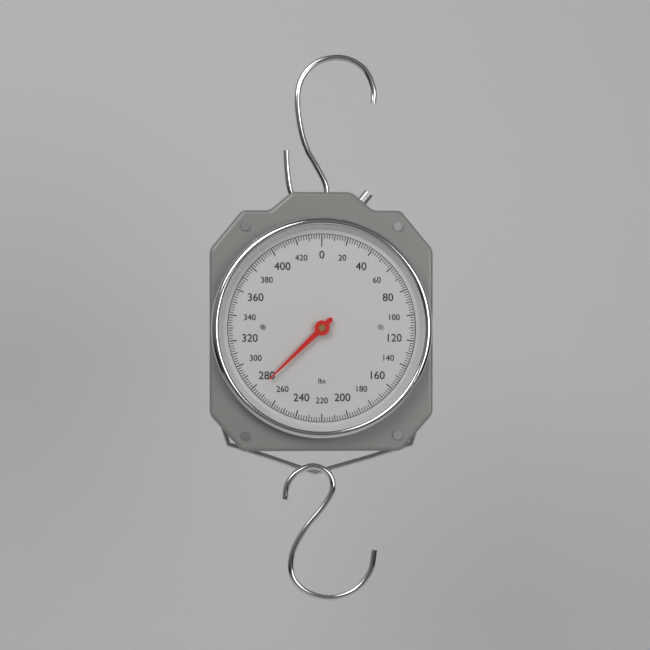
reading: 276 lbs
